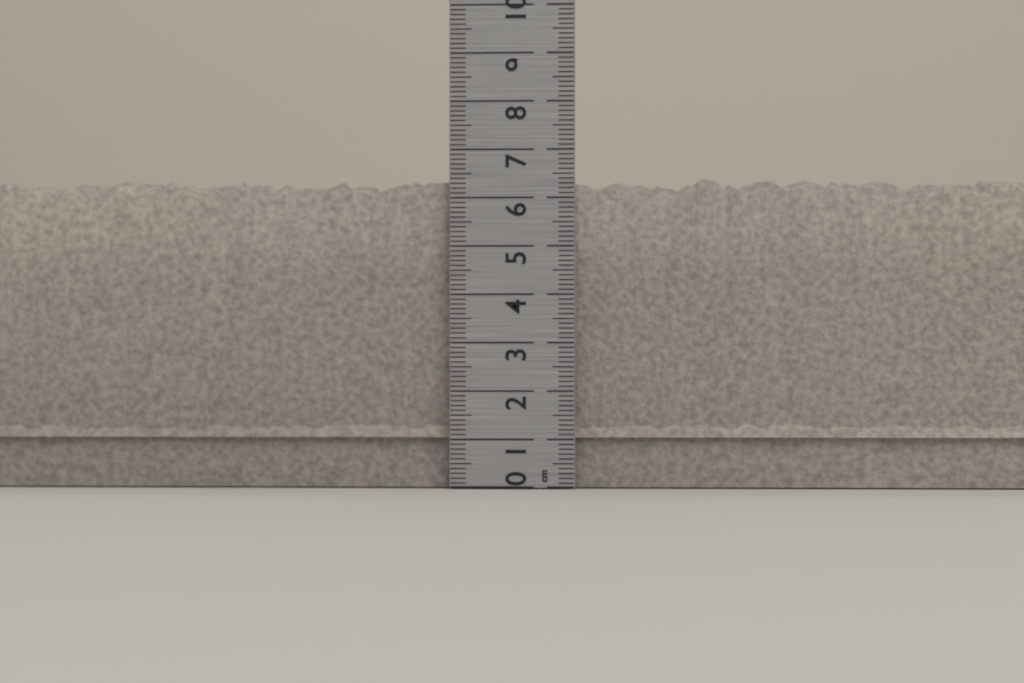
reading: 6.5 cm
